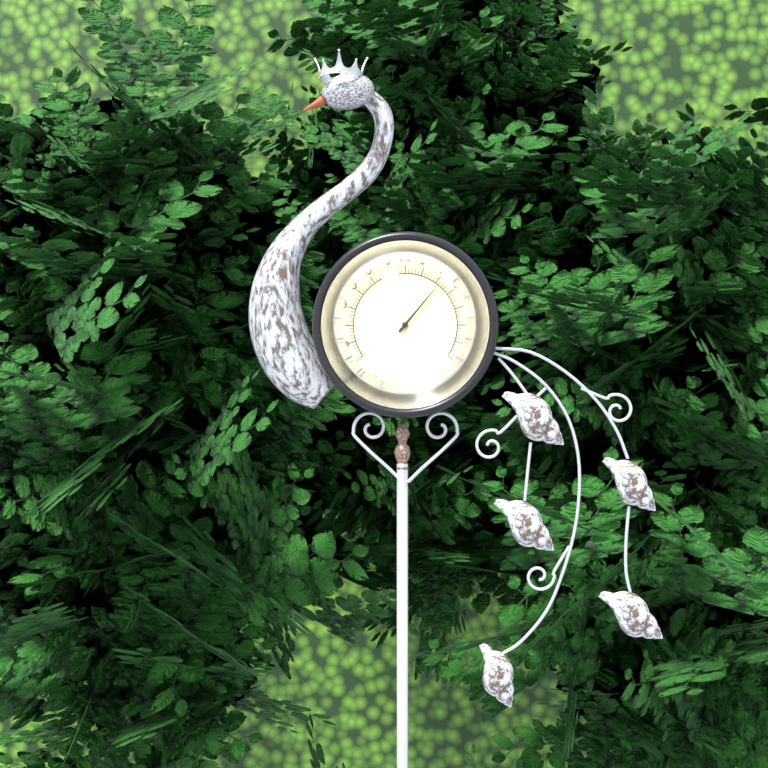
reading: 72 °F
